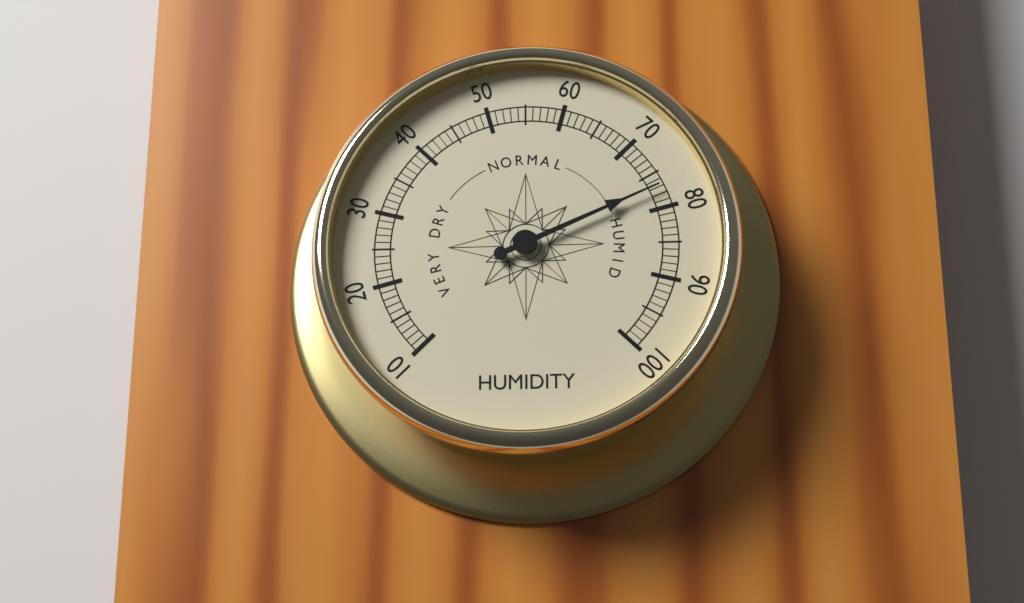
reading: 77 (no unit)
